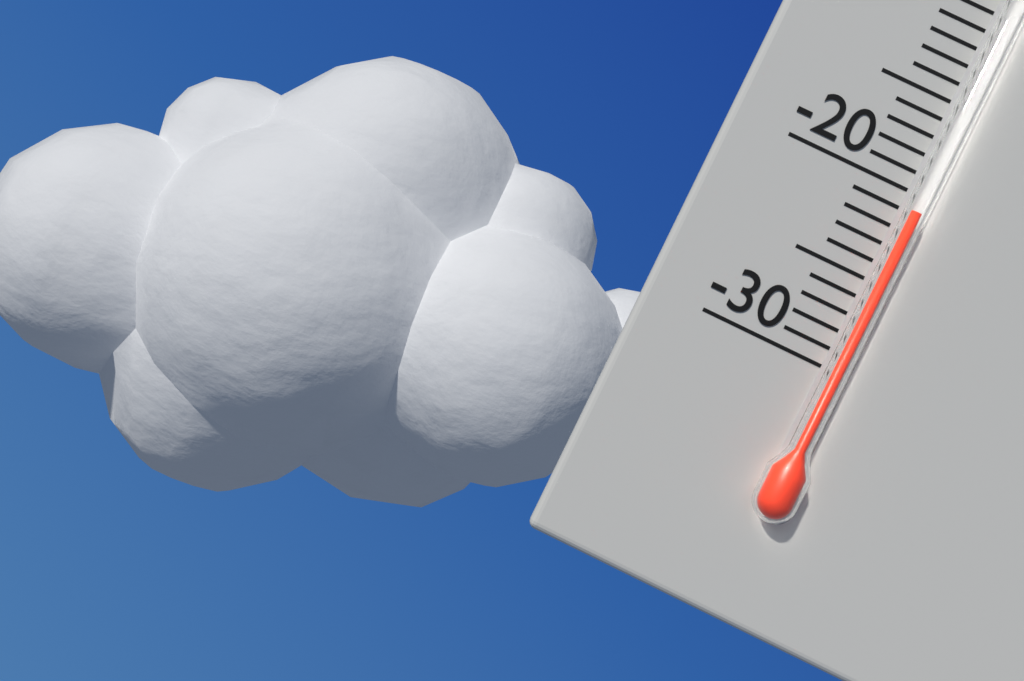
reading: -21 °C
